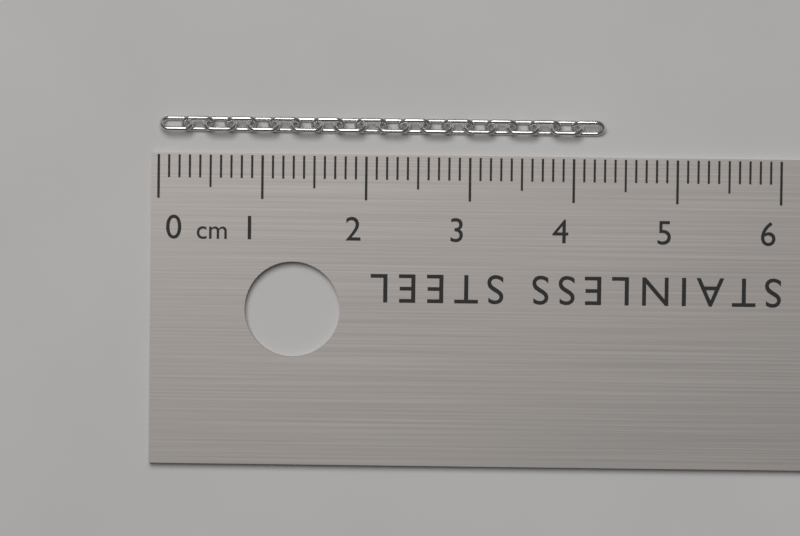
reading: 4.3 cm
